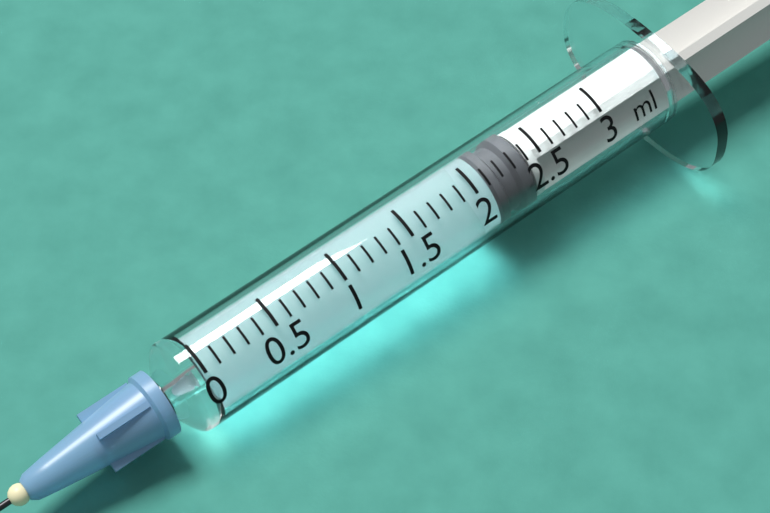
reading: 2.1 ml
